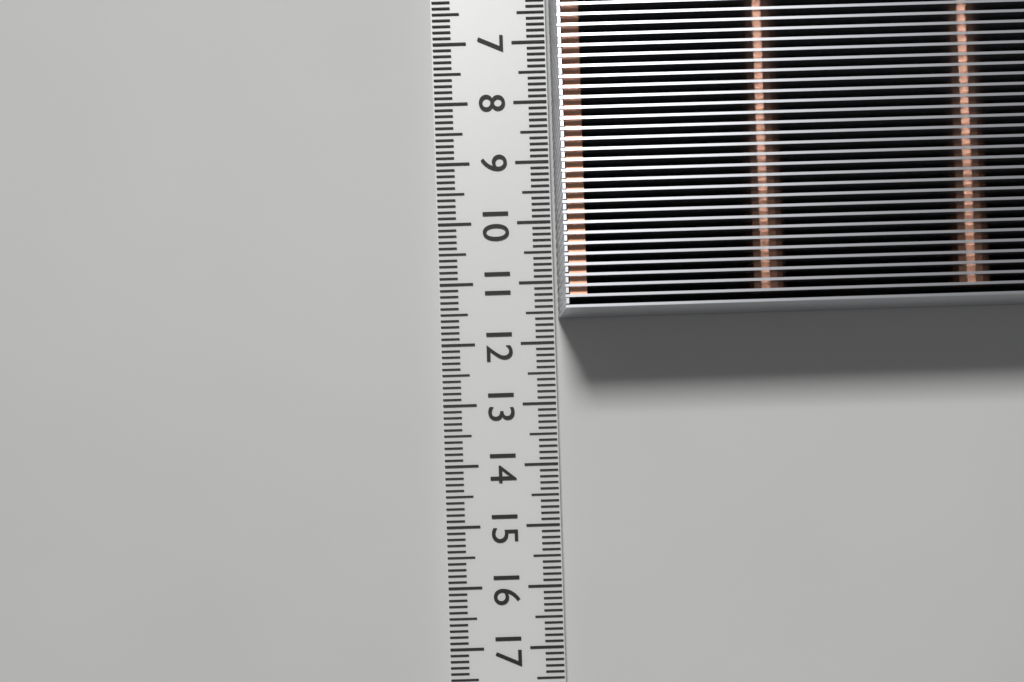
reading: 11.6 cm
